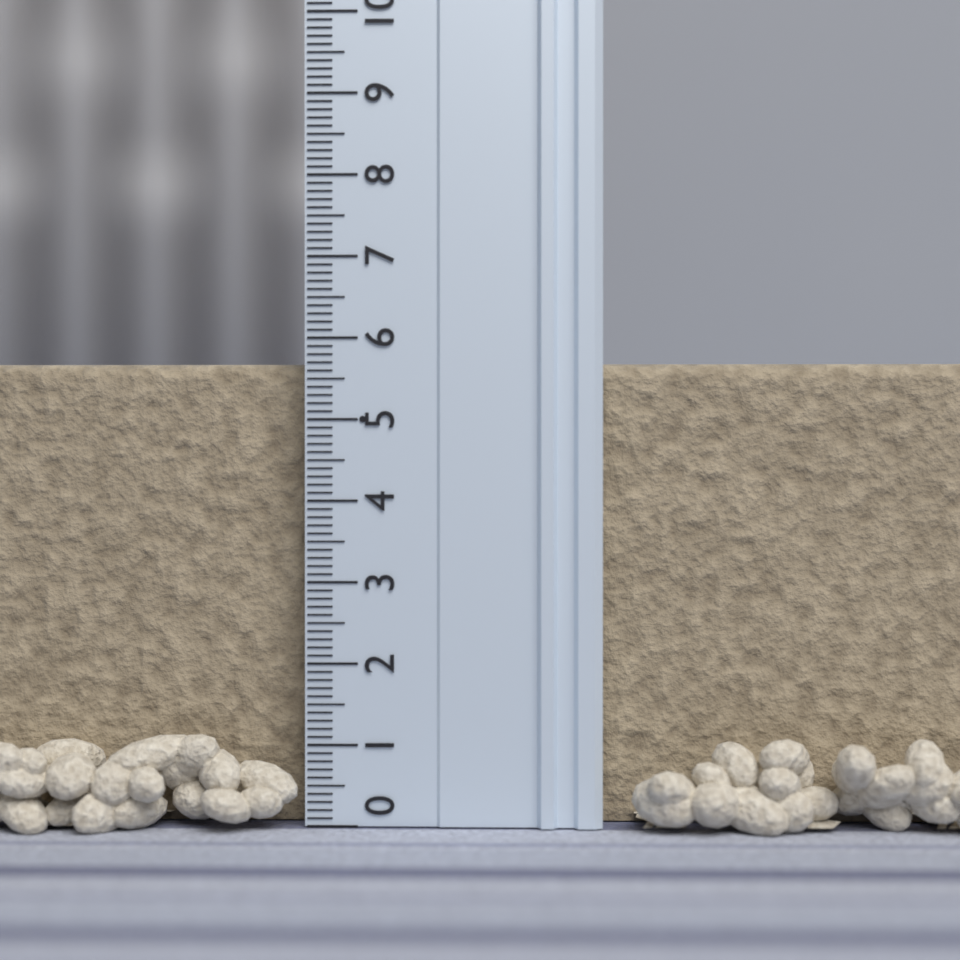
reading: 5.7 (no unit)
